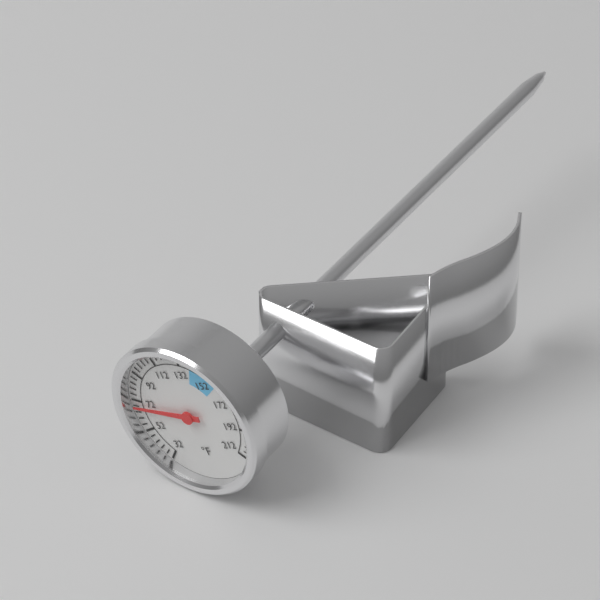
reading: 68 °F
